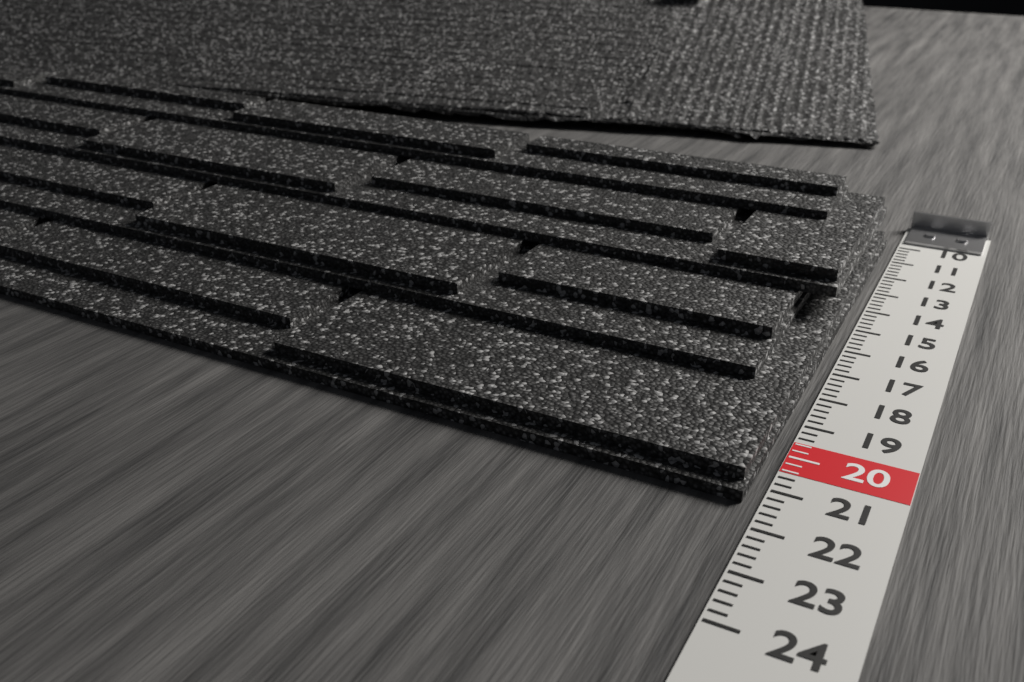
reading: 21.4 (no unit)
